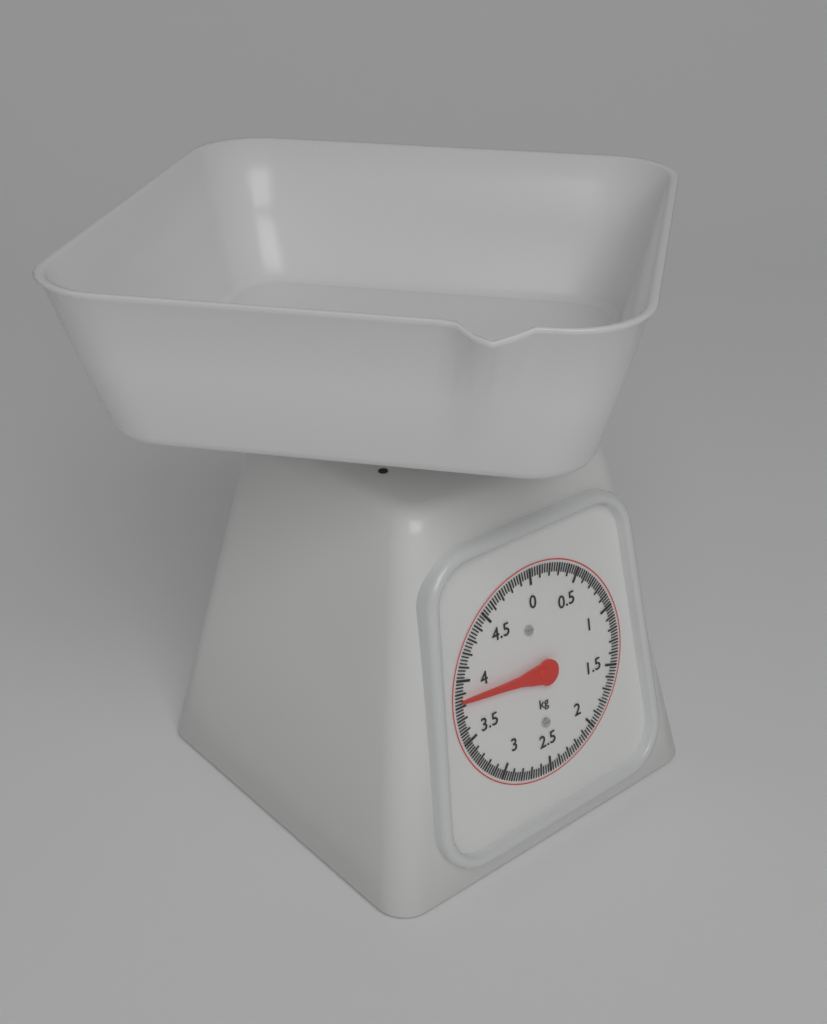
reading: 3.850 kg
